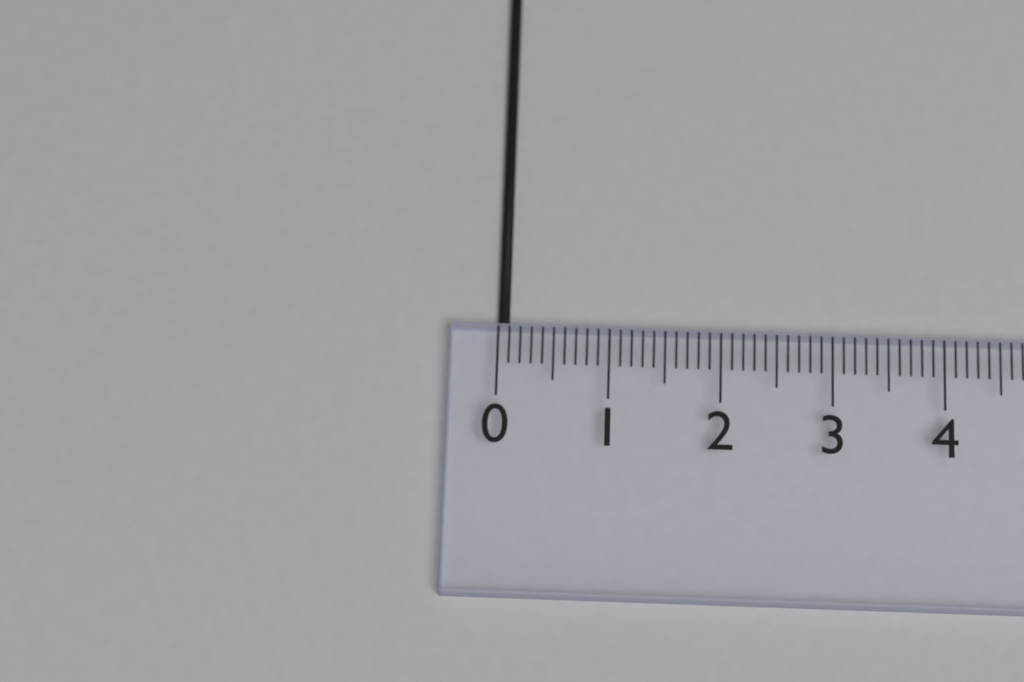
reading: 0.1 (no unit)
